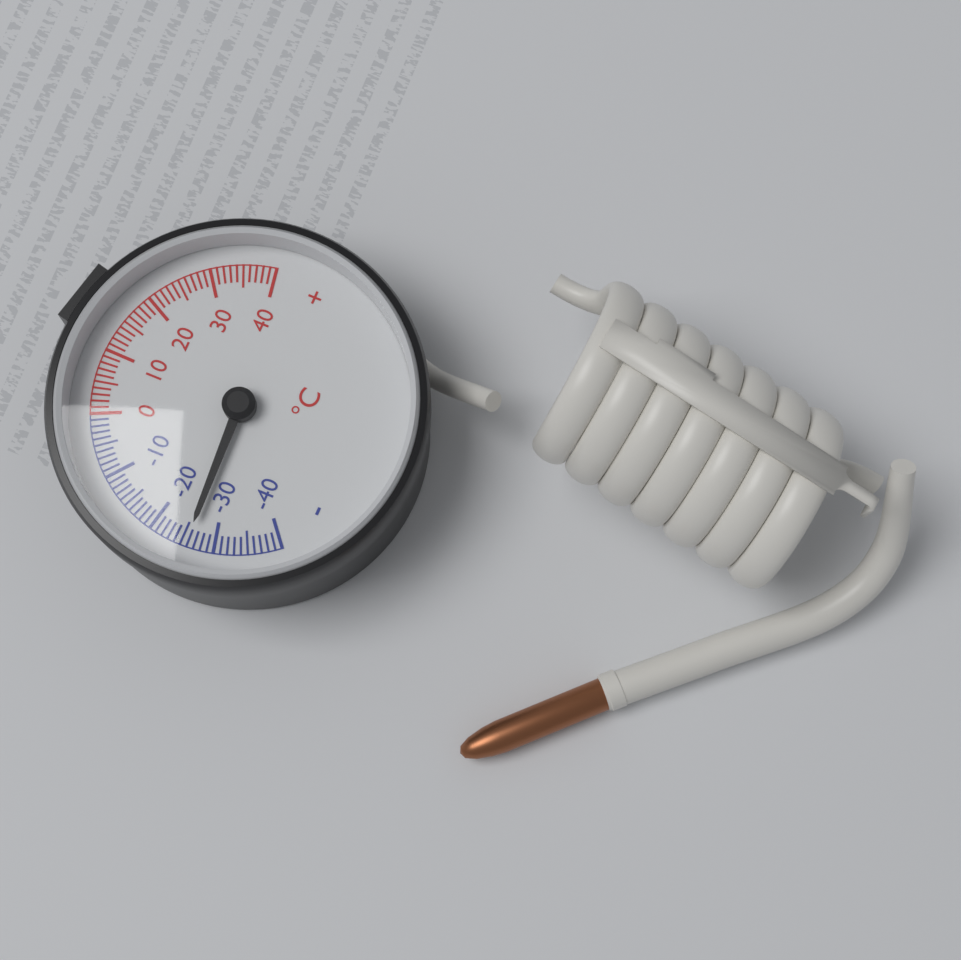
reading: -26 °C
